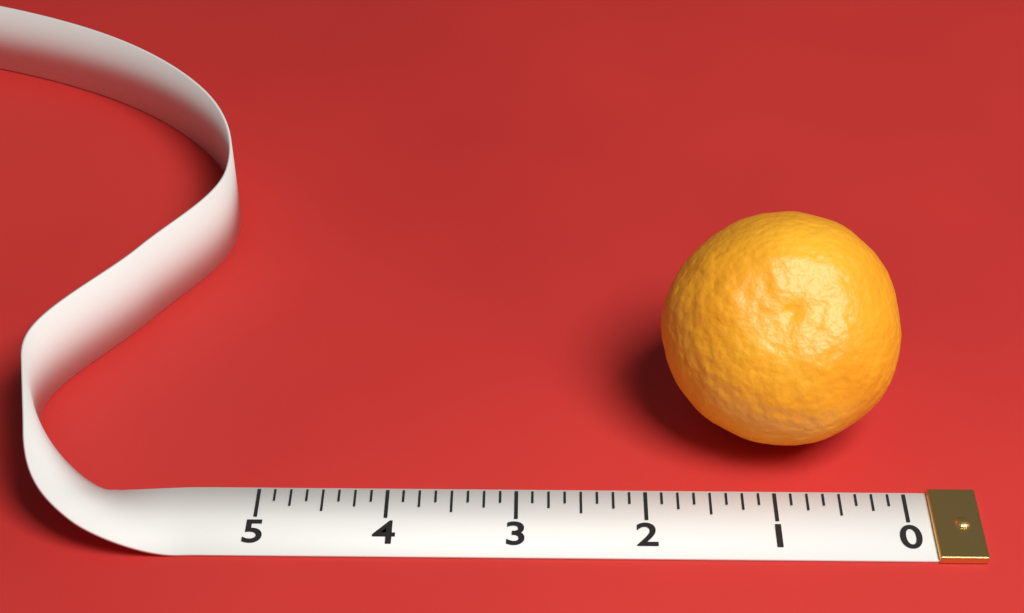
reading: 1.875 (no unit)
